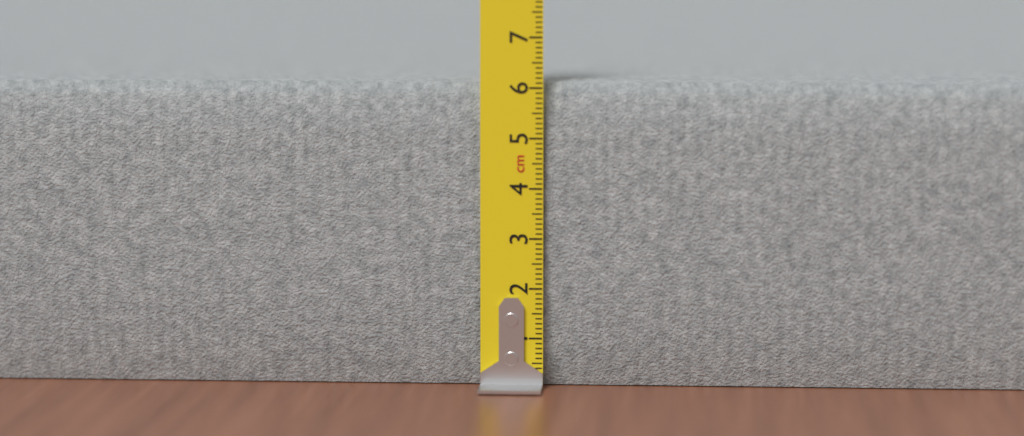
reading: 6.1 cm
